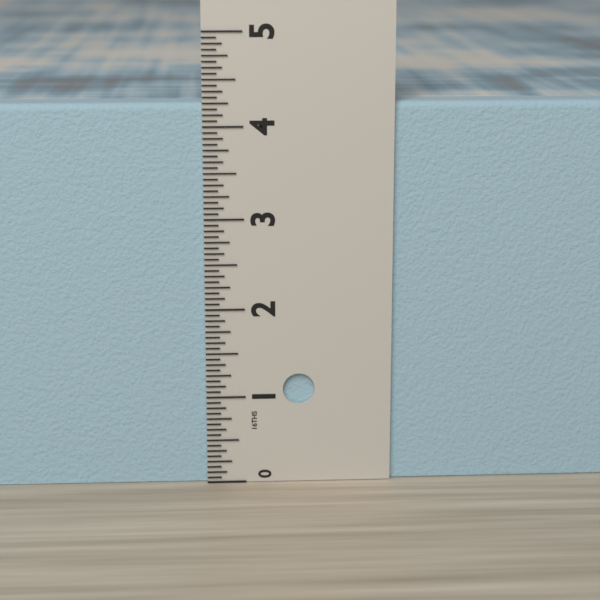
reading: 4.2500 in
